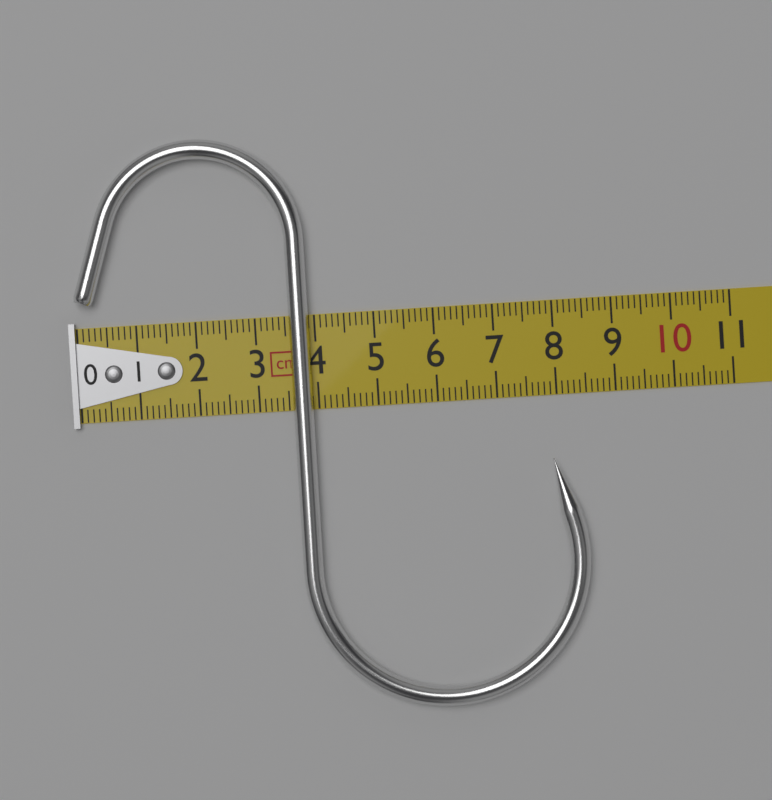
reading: 8.4 cm
